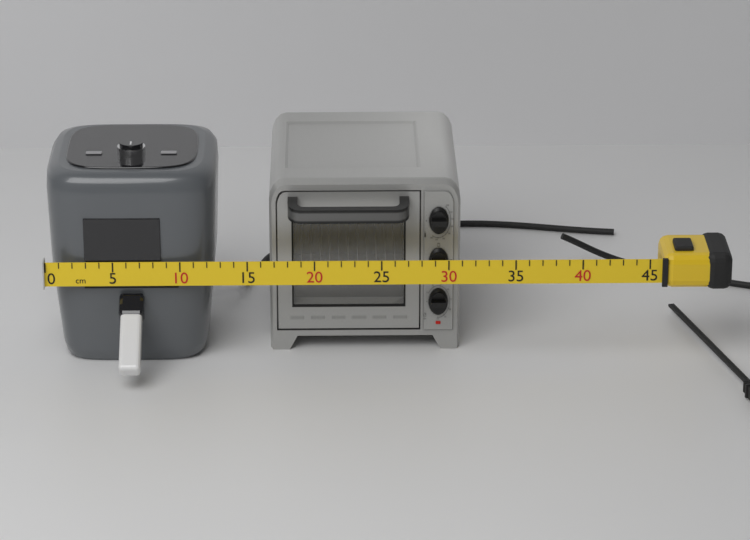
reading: 31 cm
